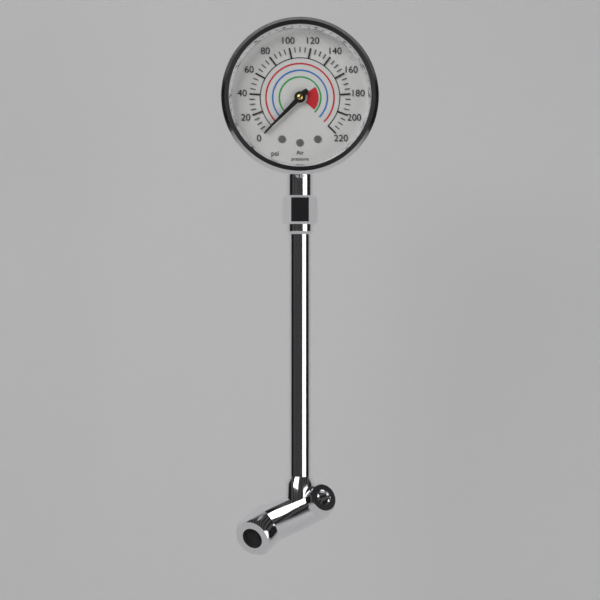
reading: 0 psi
